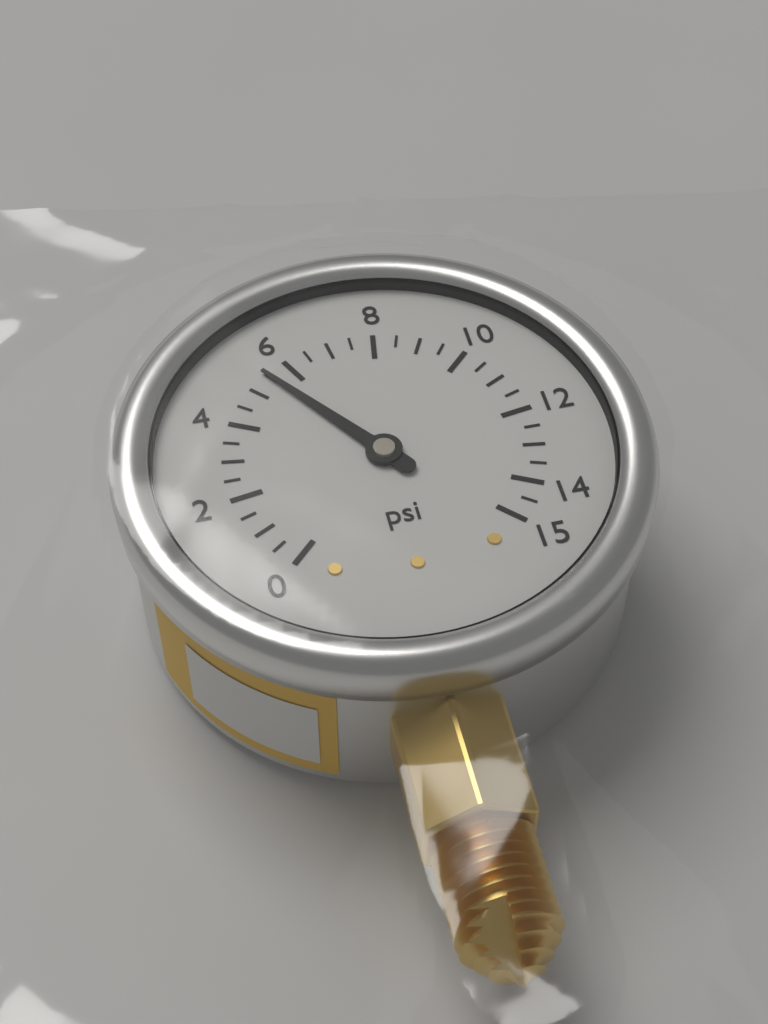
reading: 5.5 psi
